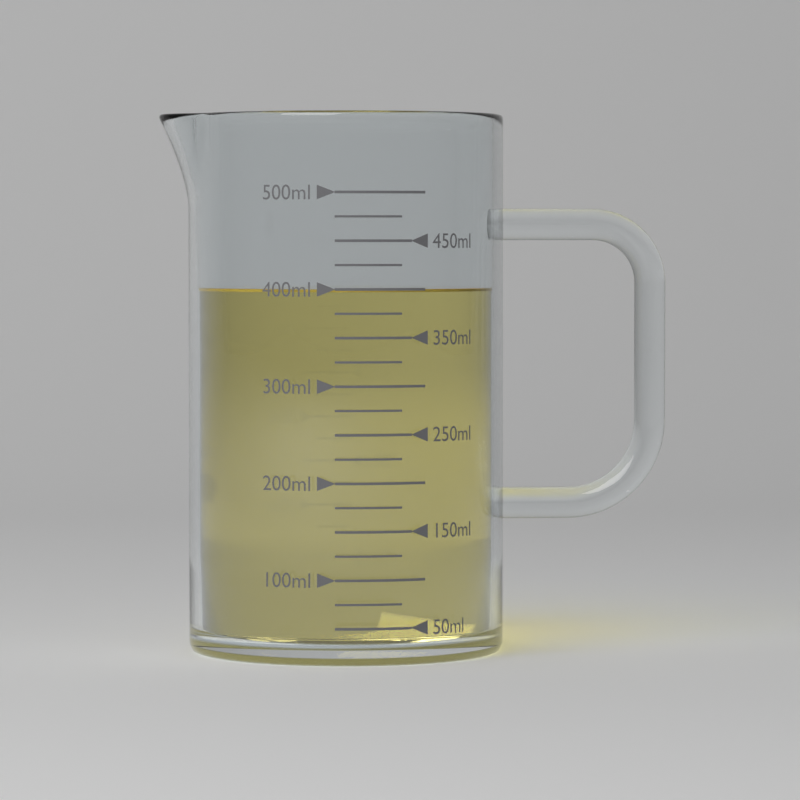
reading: 400 ml
